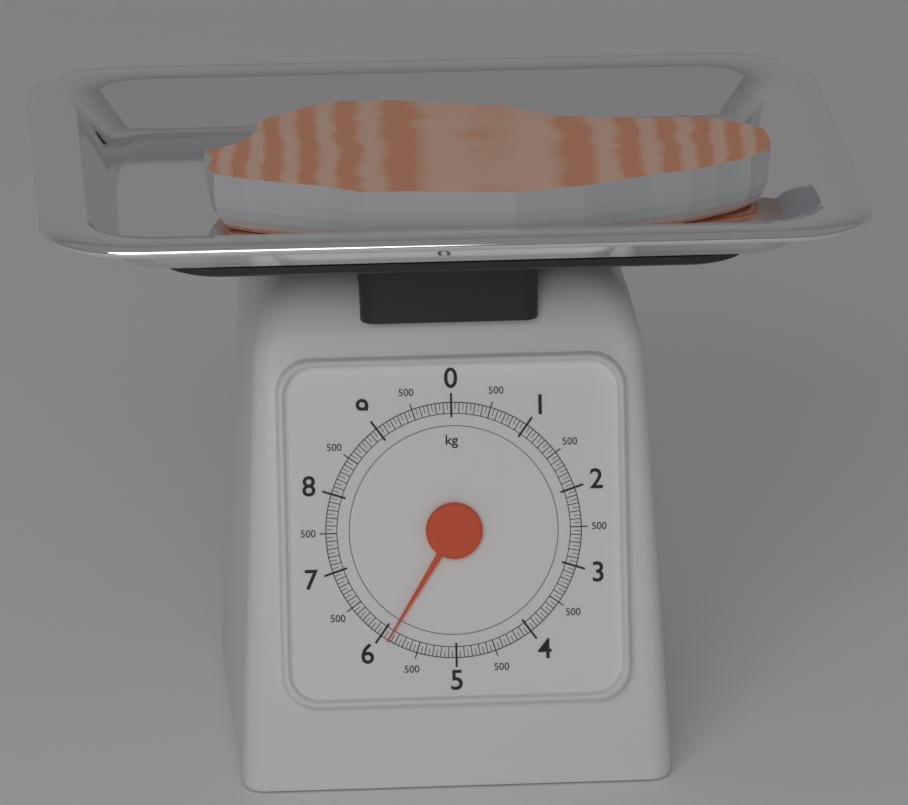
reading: 5.90 kg
